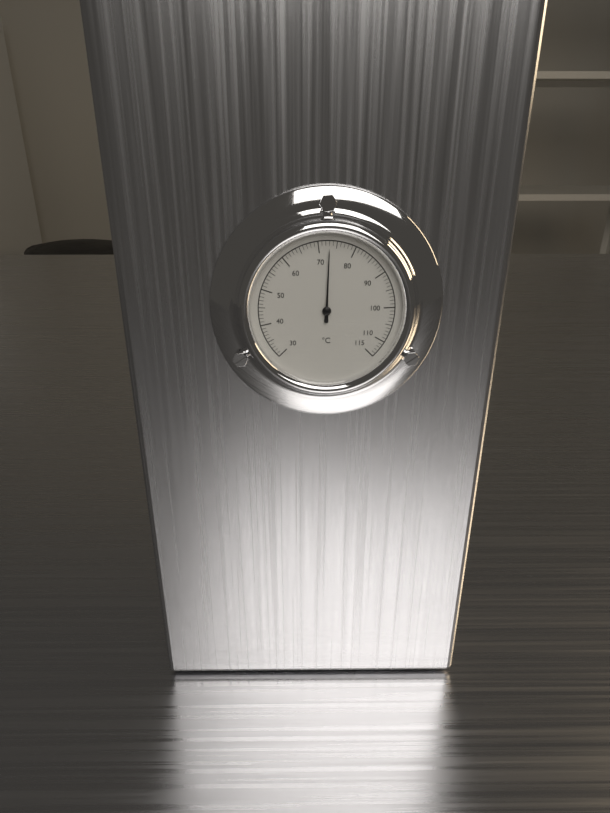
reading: 73 °C
